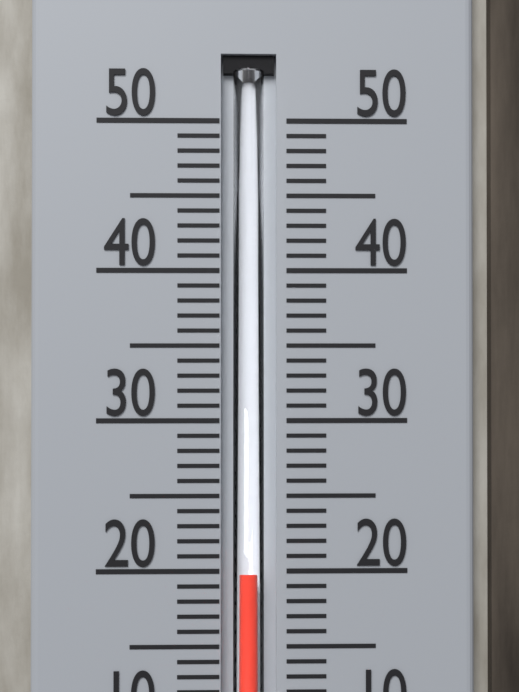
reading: 20 °C
